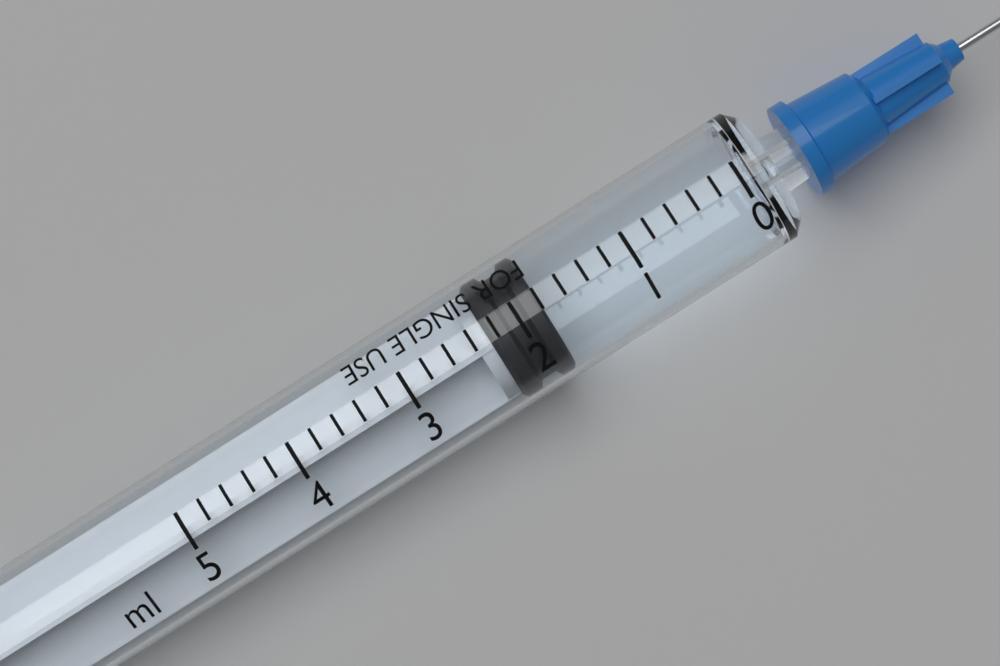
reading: 1.8 ml
